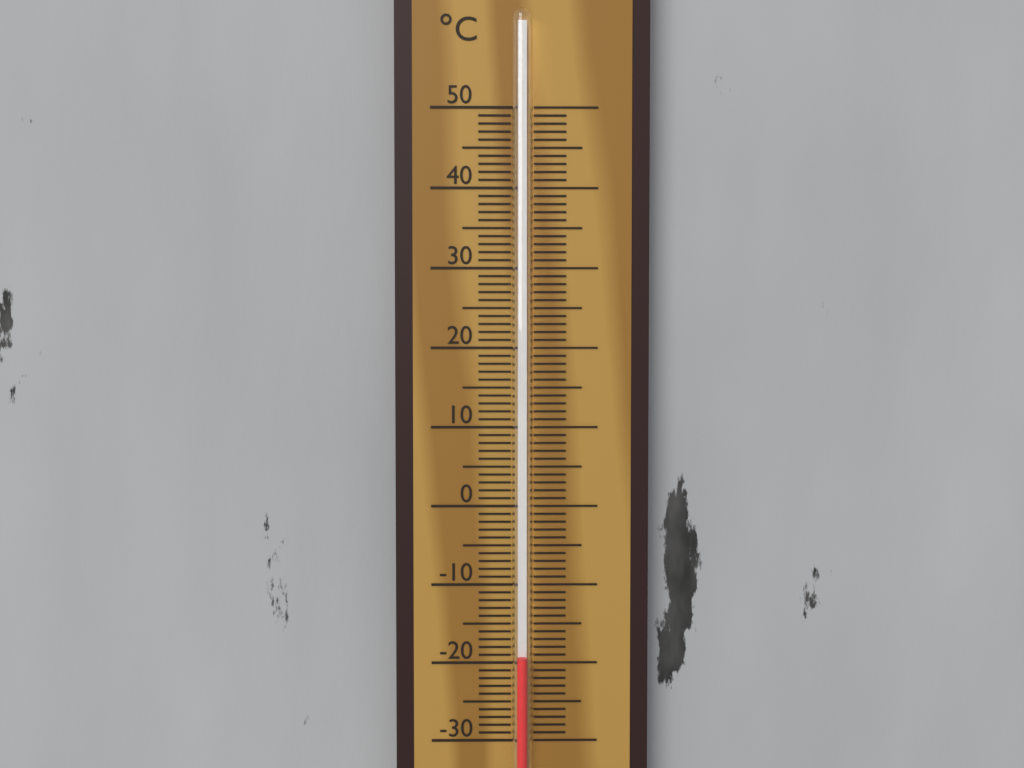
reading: -19 °C
